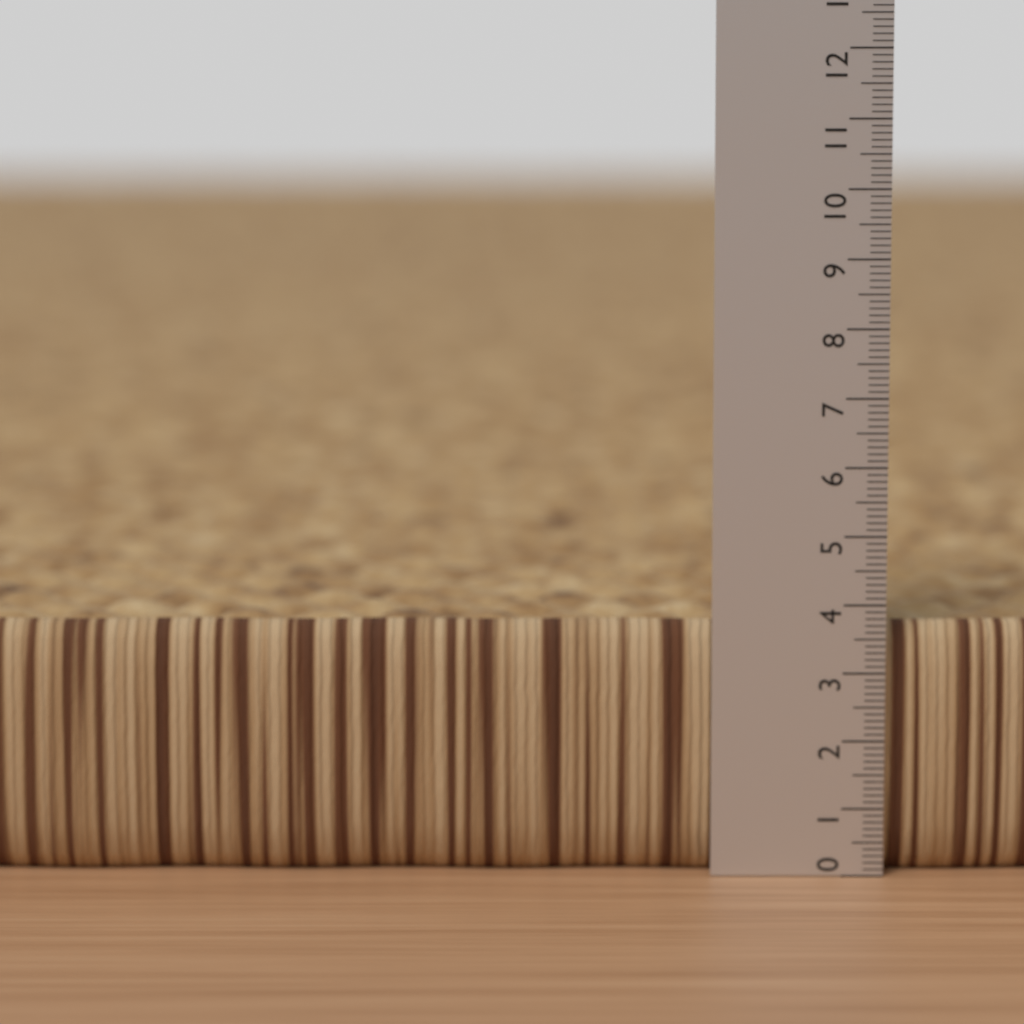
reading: 3.7 (no unit)
